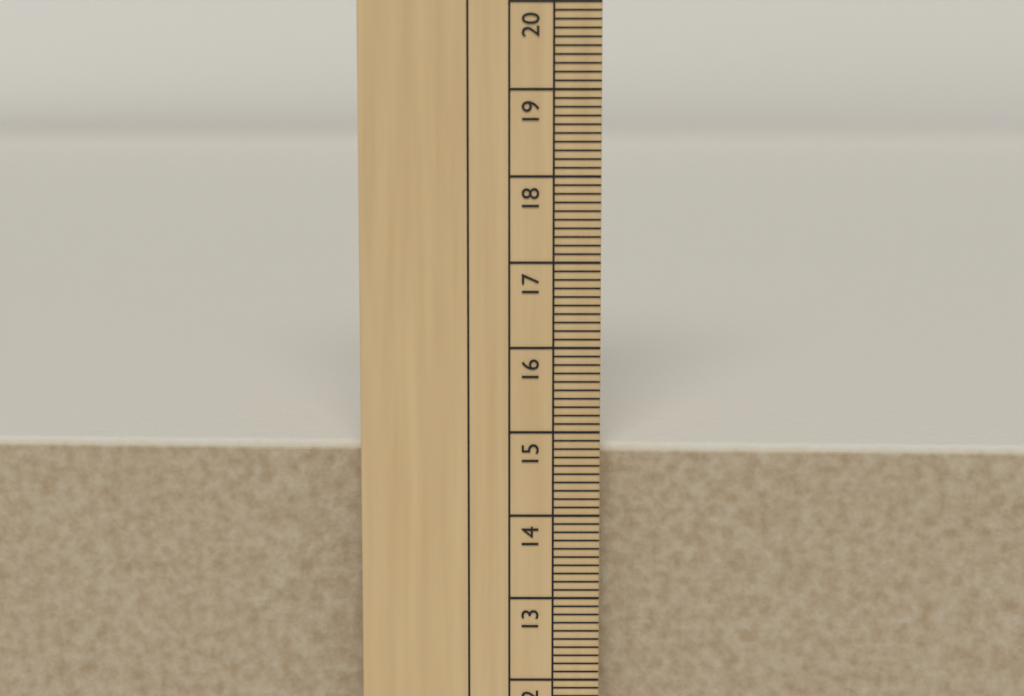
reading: 14.8 cm
